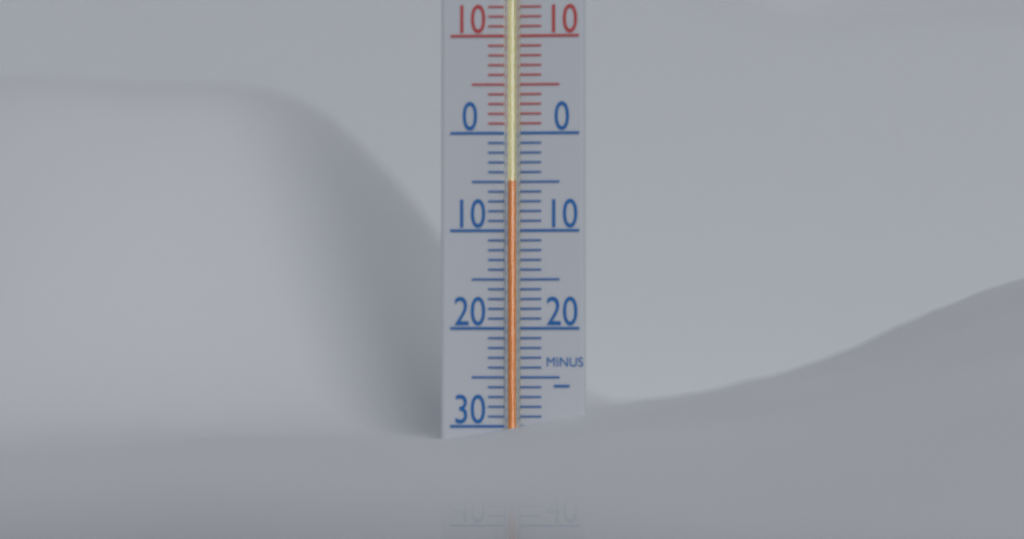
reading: -5 °C
